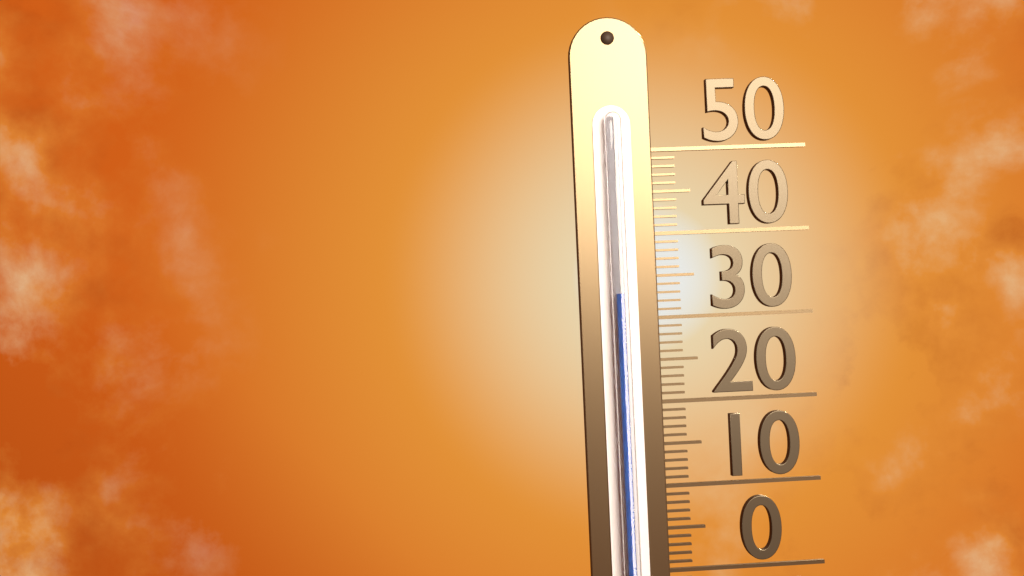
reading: 33 (no unit)
